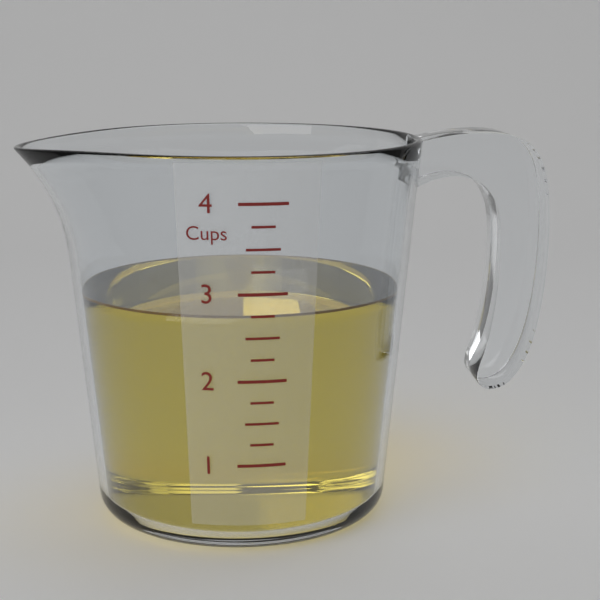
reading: 2.75 cups
